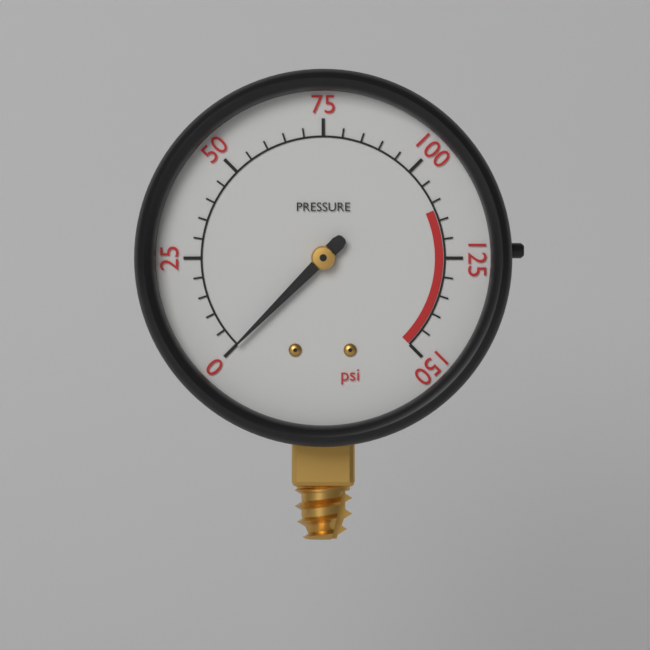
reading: 0 psi
